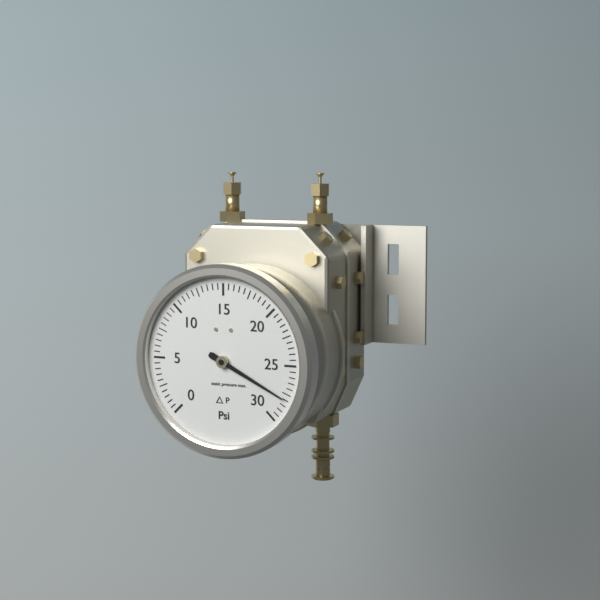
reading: 28.0 psi
